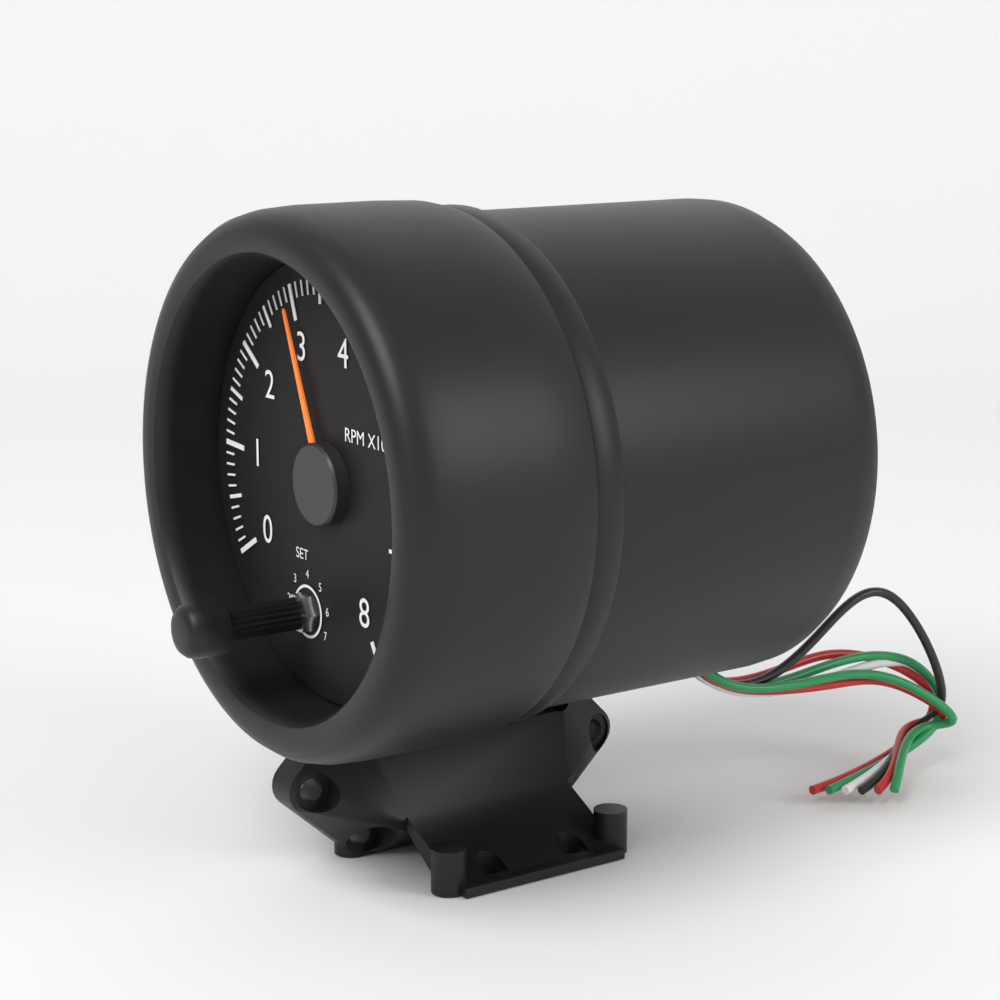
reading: 2.9 RPM x1000
